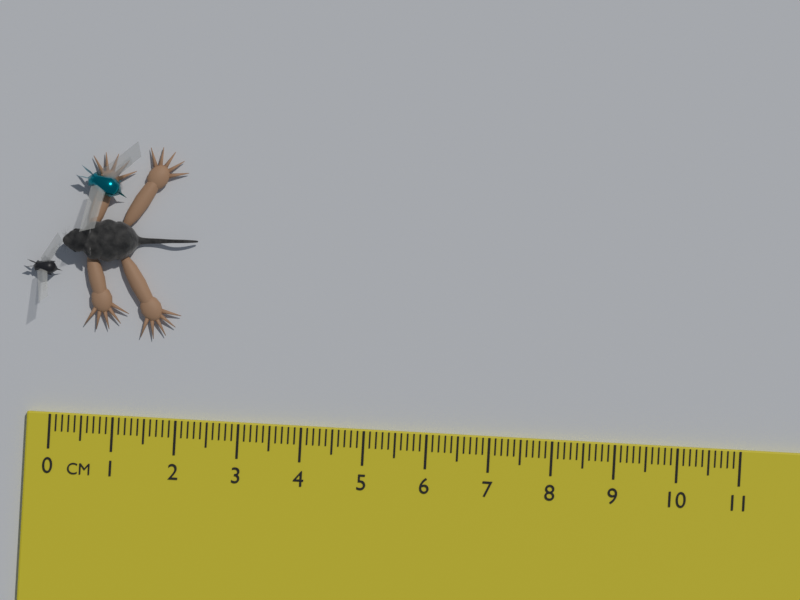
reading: 2.2 cm
